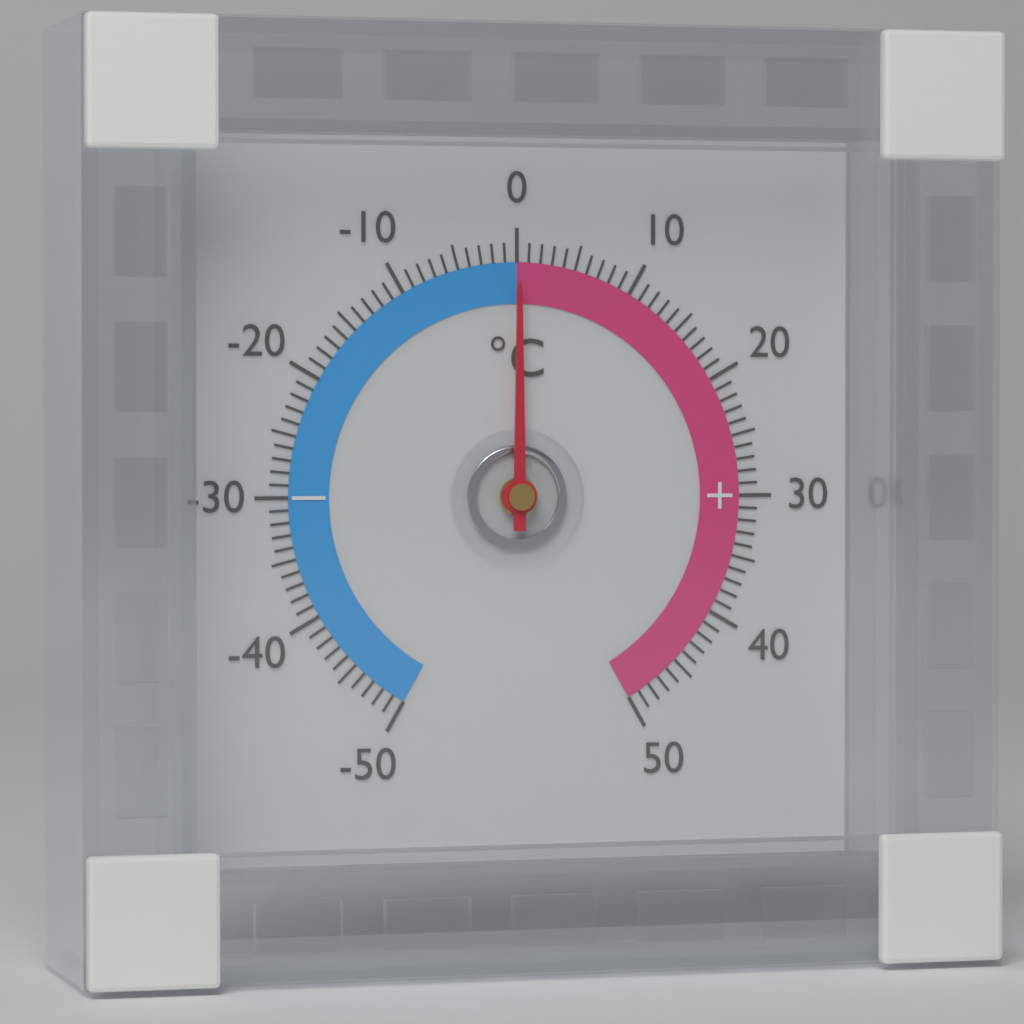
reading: 0 °C
